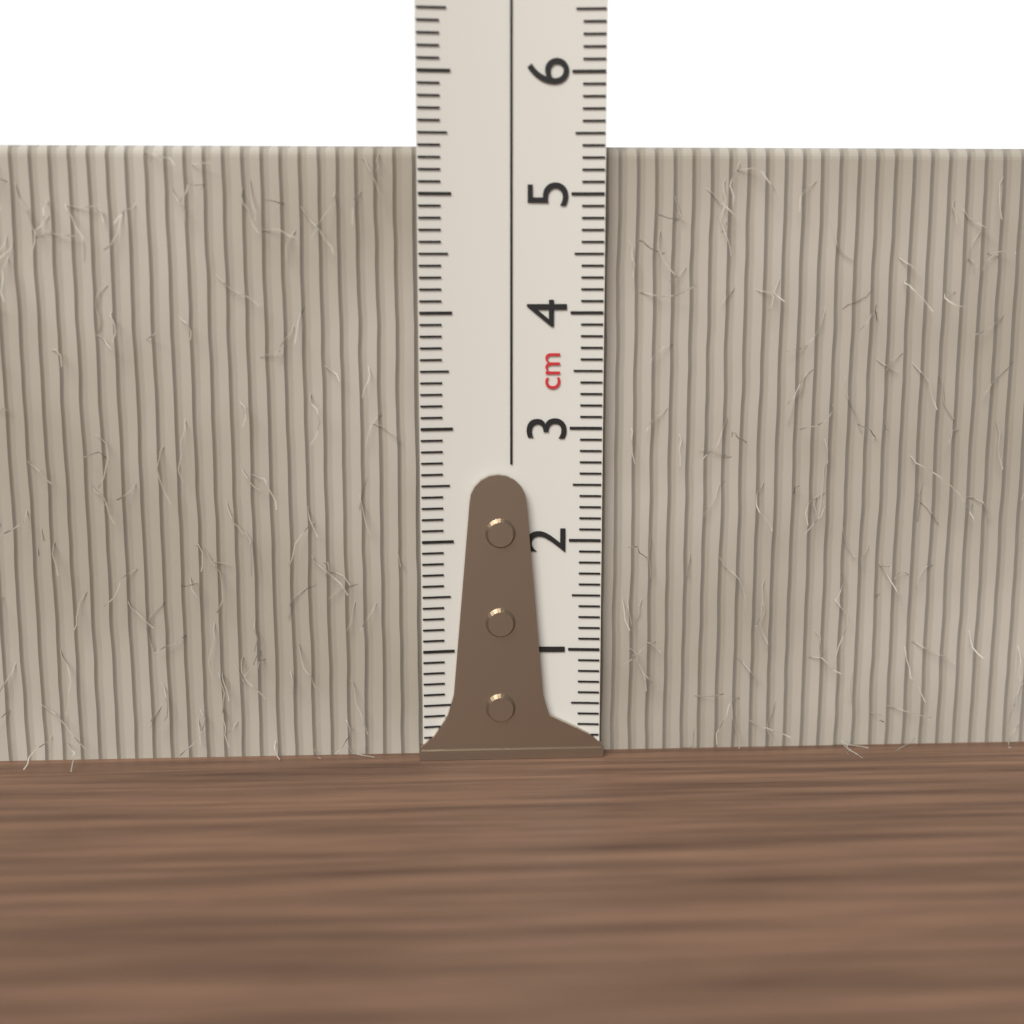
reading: 5.4 cm
